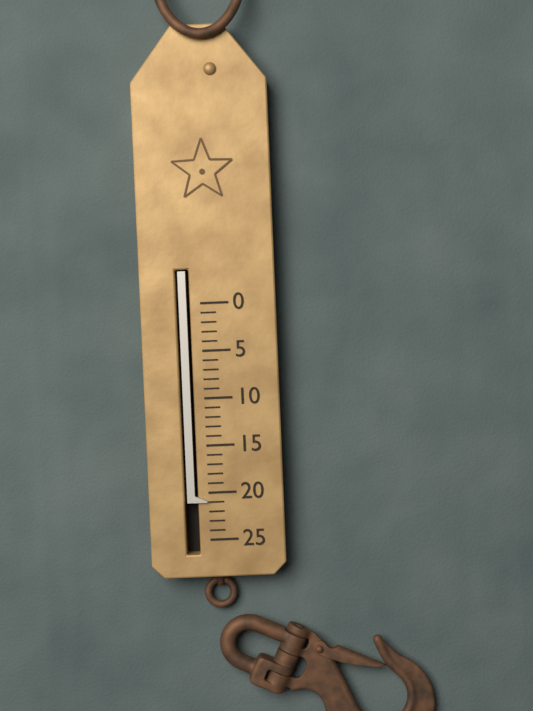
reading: 21 (no unit)
